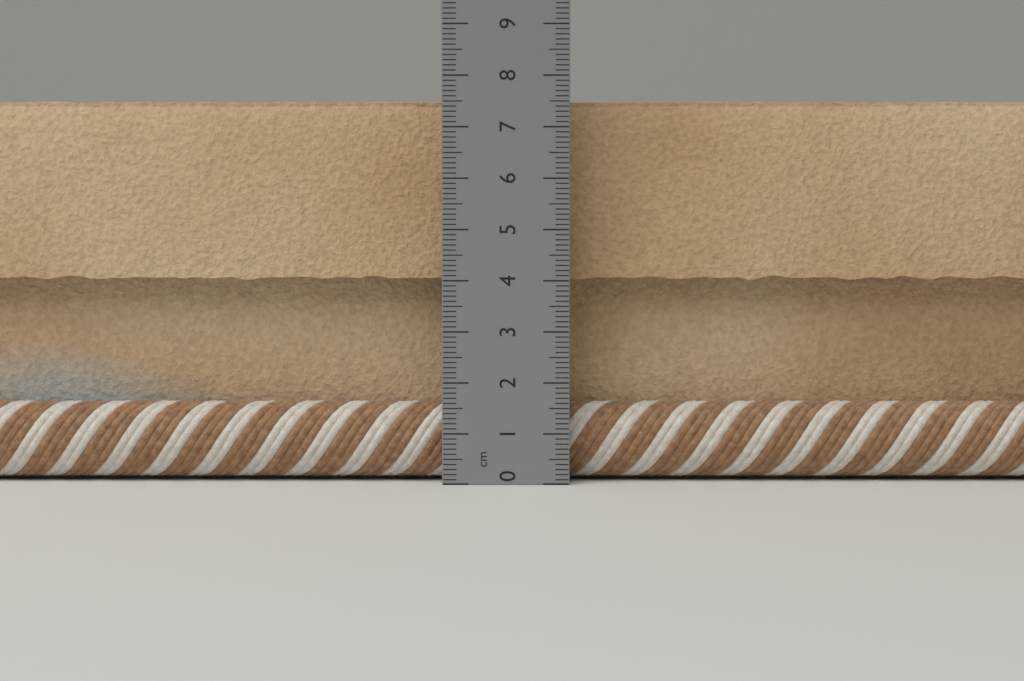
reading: 7.6 cm
